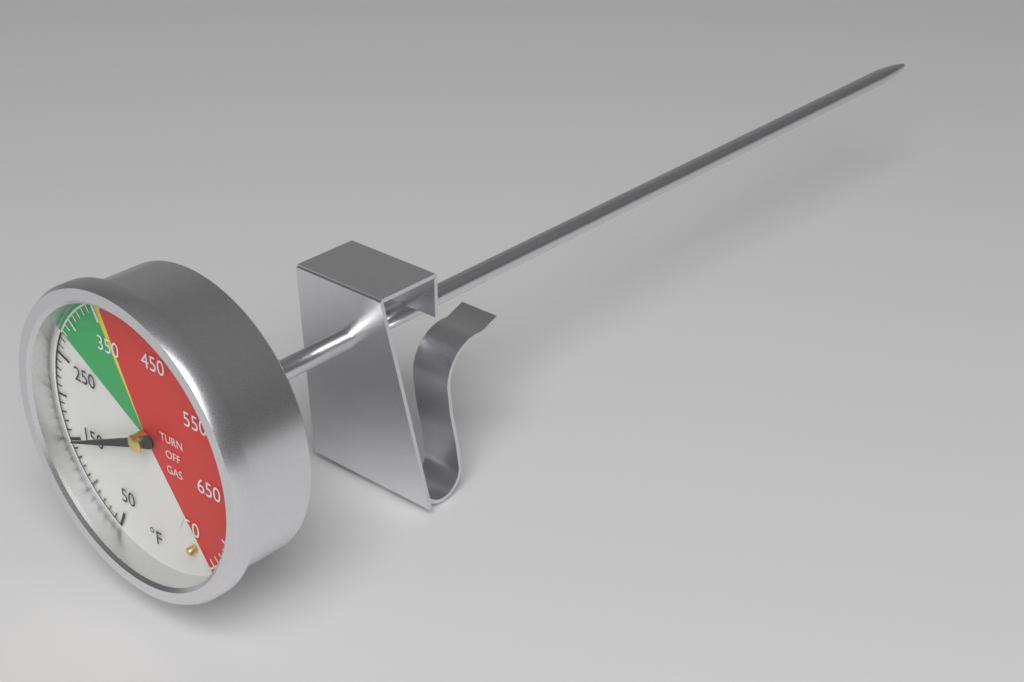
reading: 150 °F
